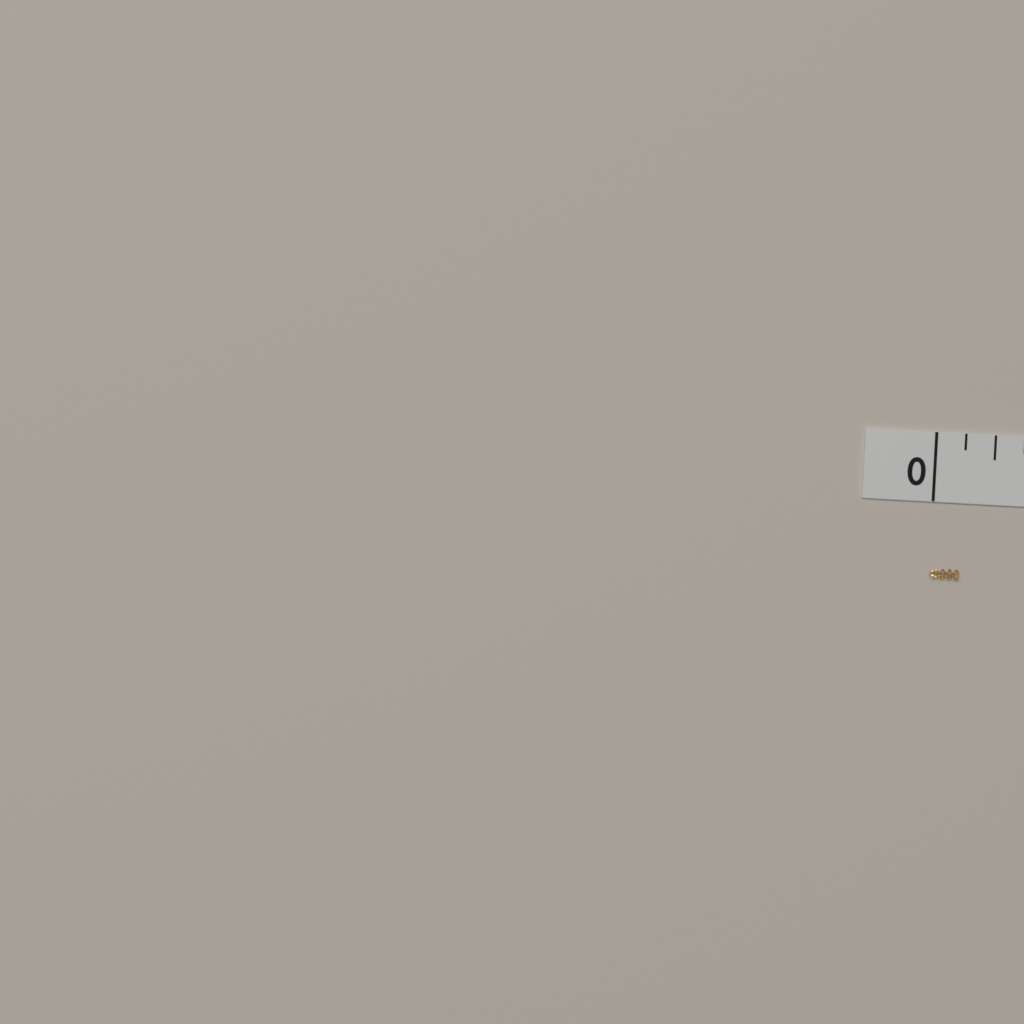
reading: 0.125 in
